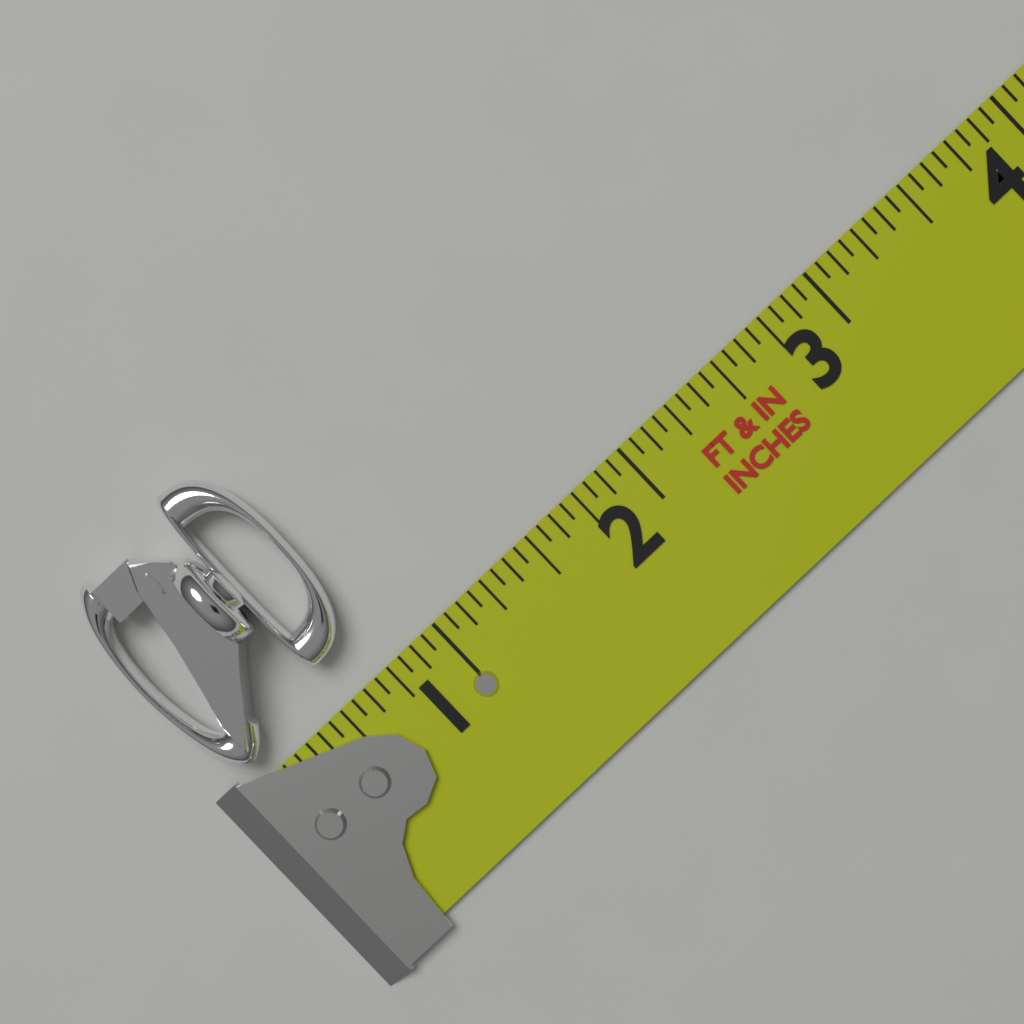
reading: 0.8125 in
